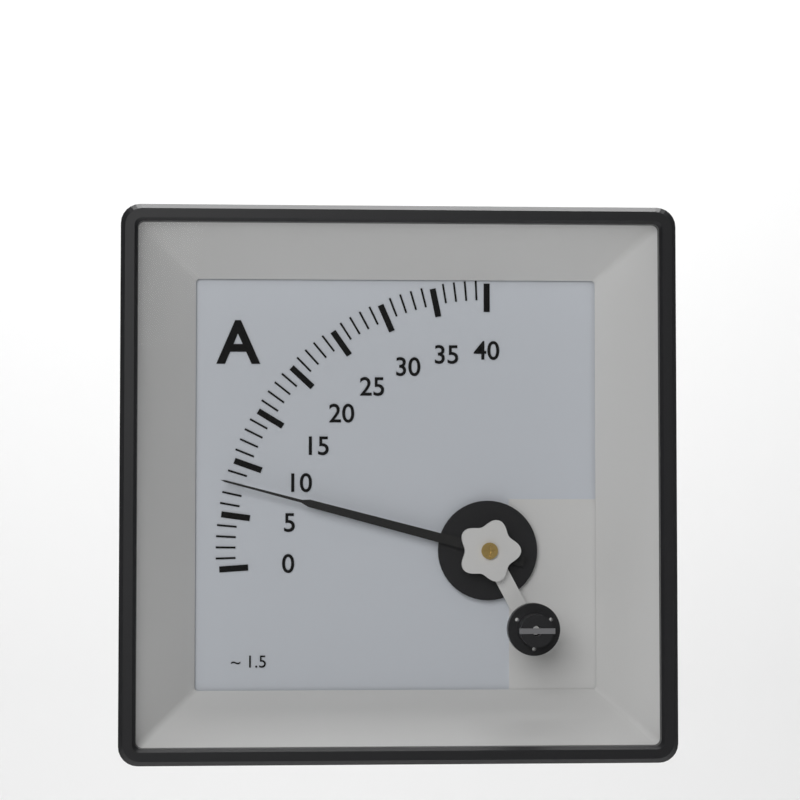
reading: 8 A
